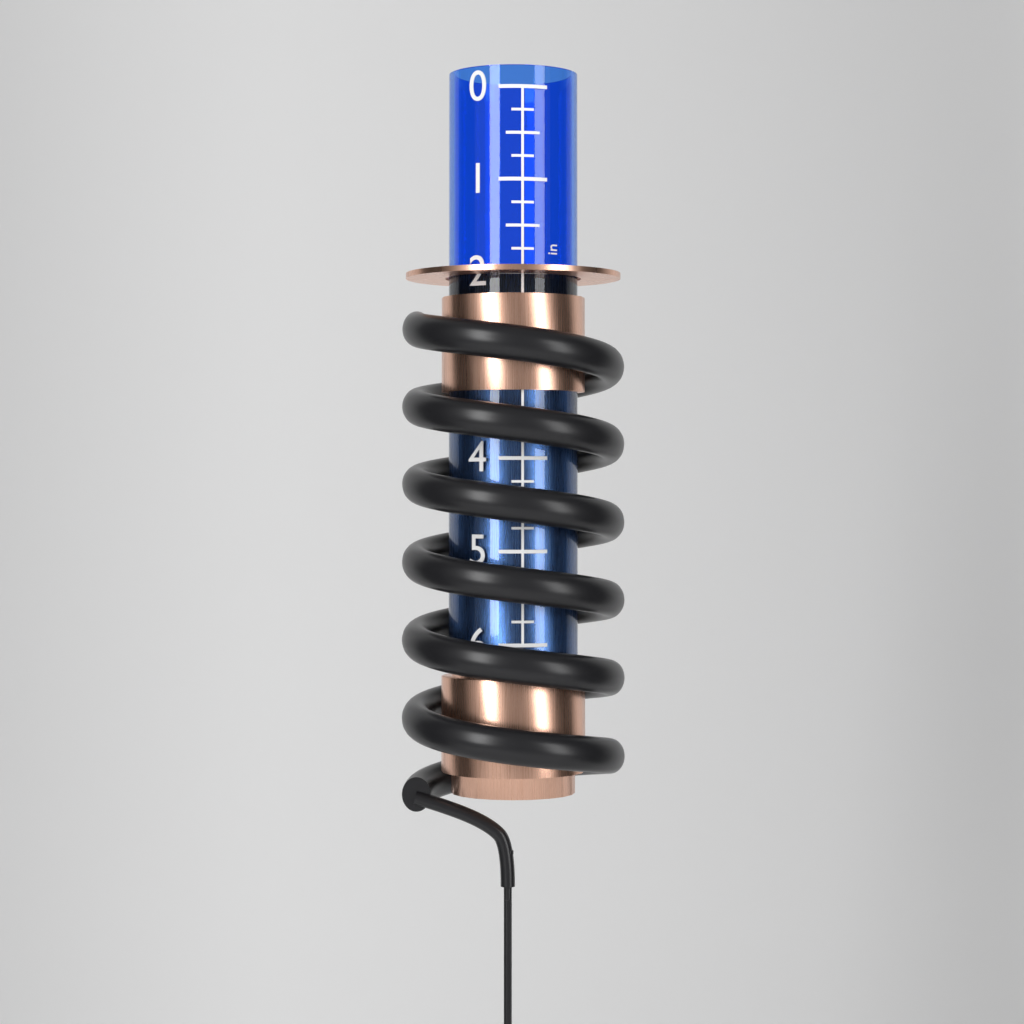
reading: 2.00 in
